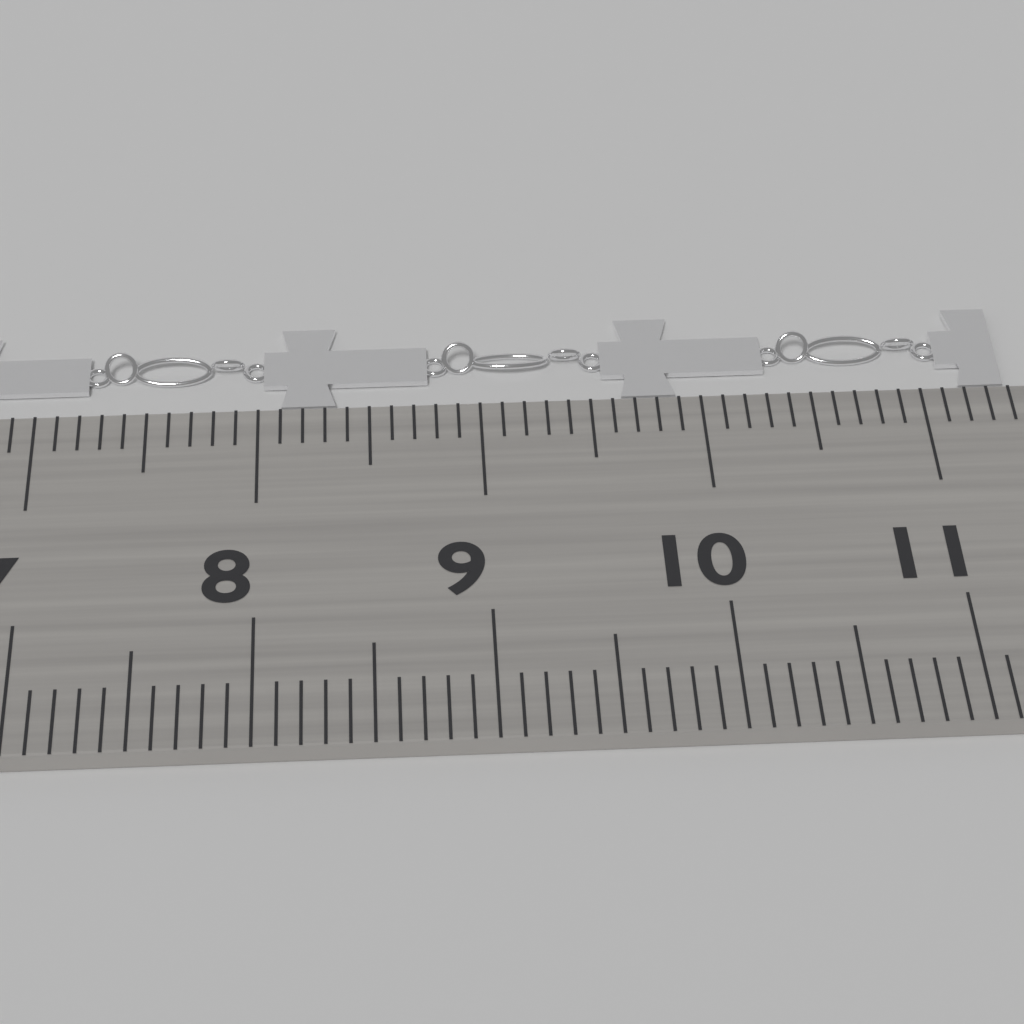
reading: 11.4 cm
